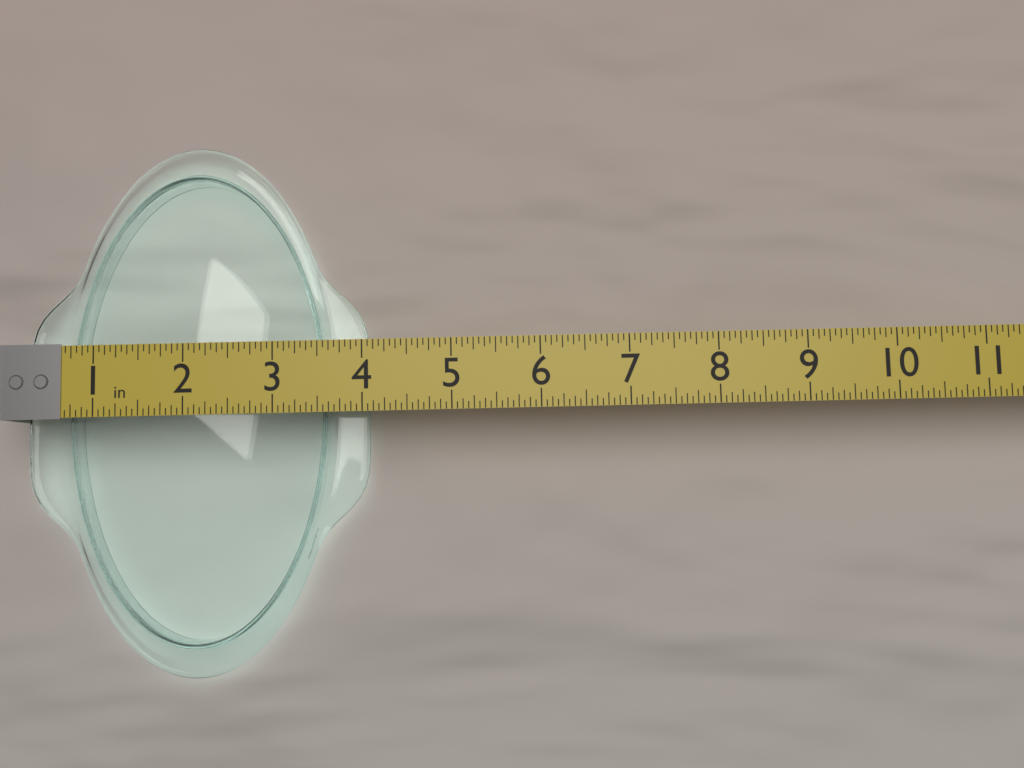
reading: 4.0000 in
